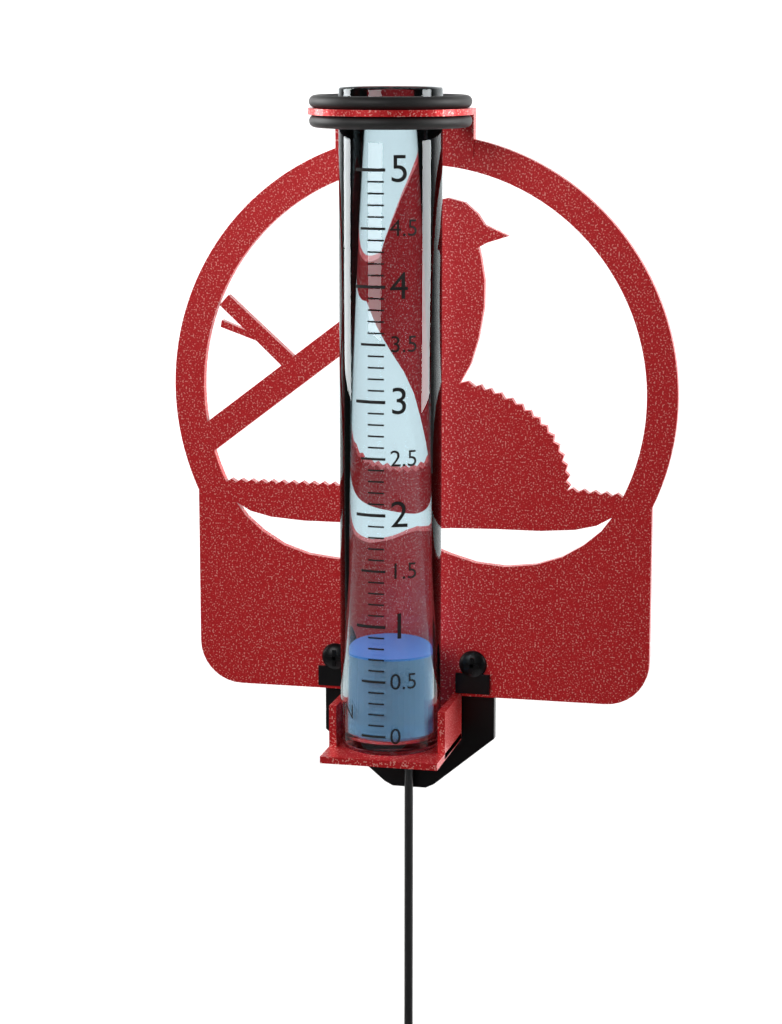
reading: 0.7 in
